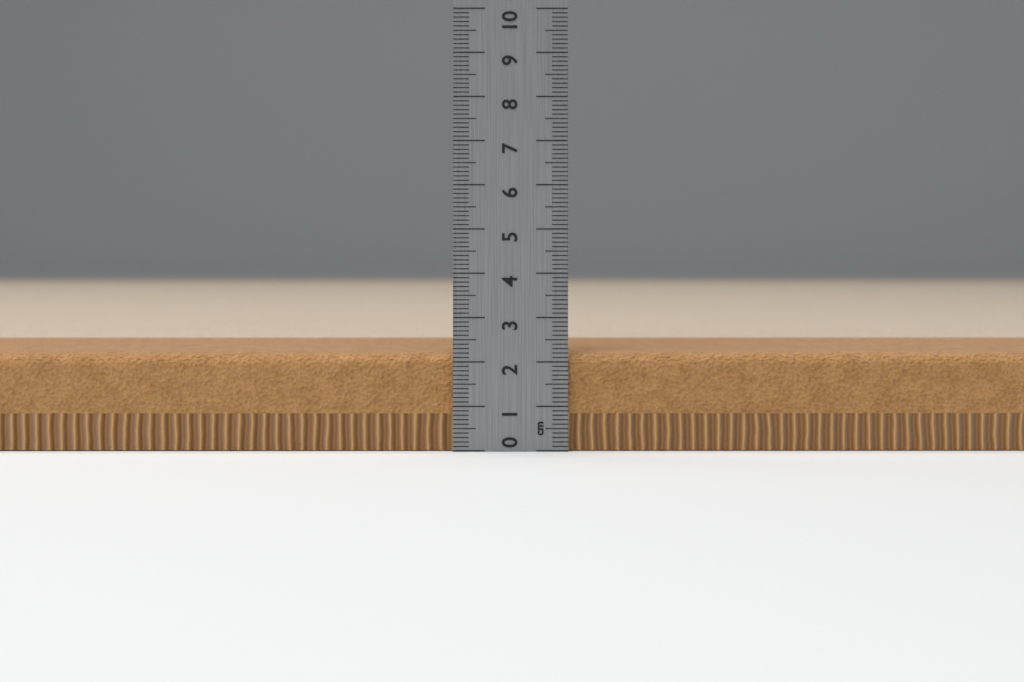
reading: 2.2 cm
